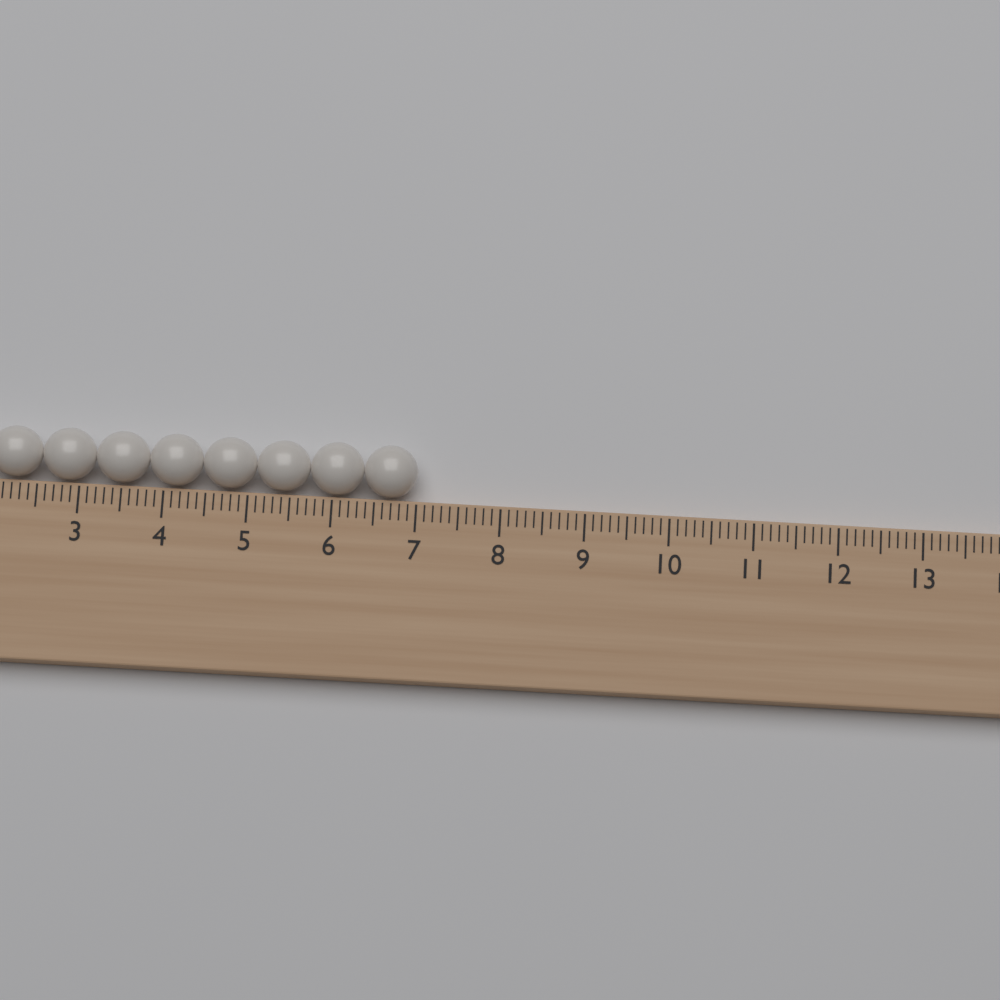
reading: 7.0 (no unit)
